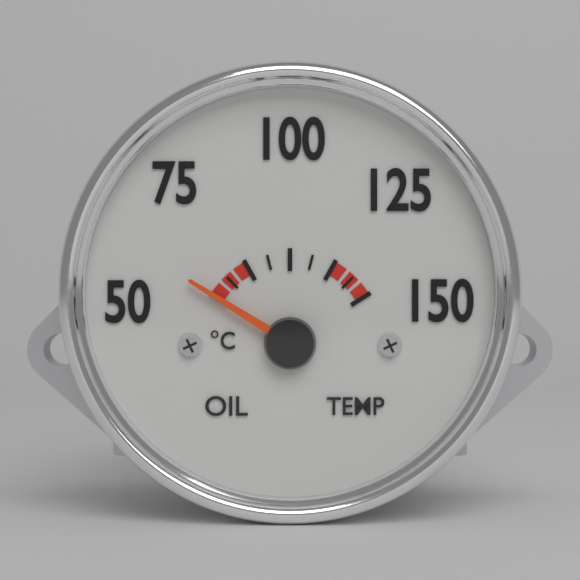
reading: 50.0 °C
